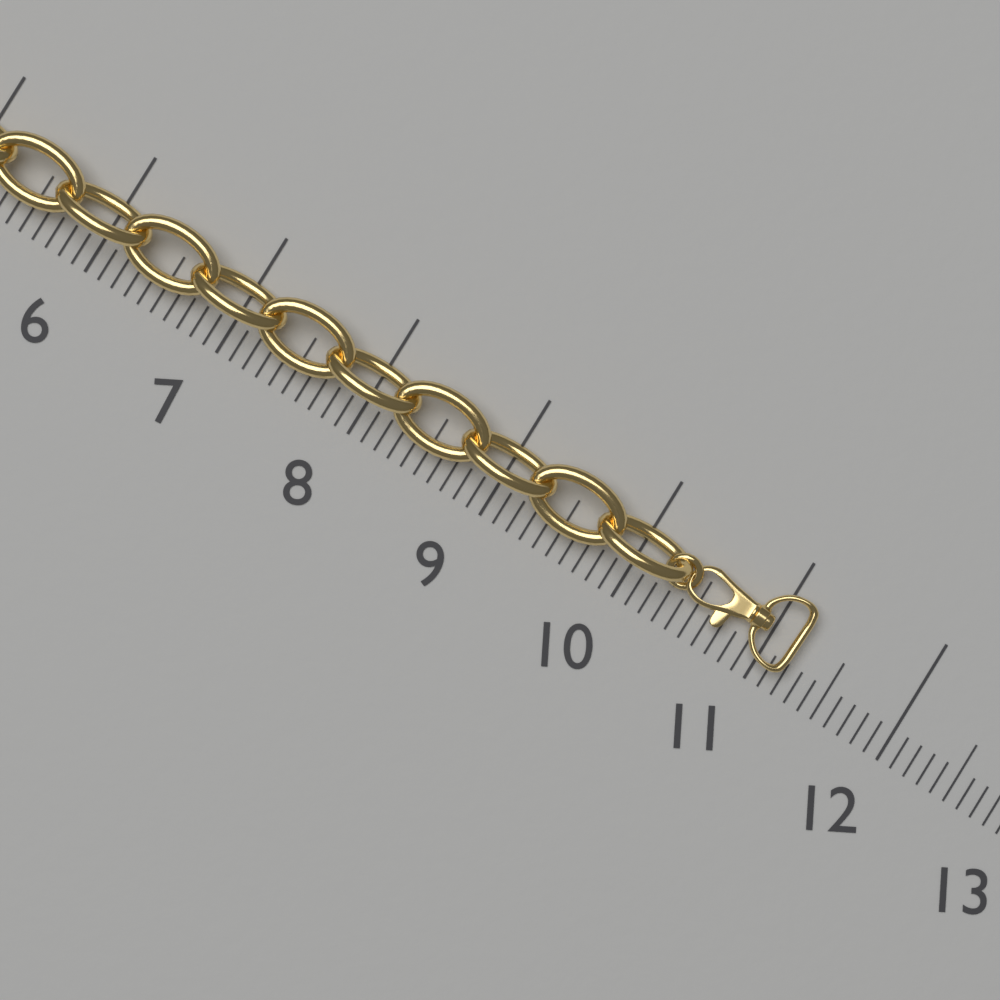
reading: 11.2 (no unit)
